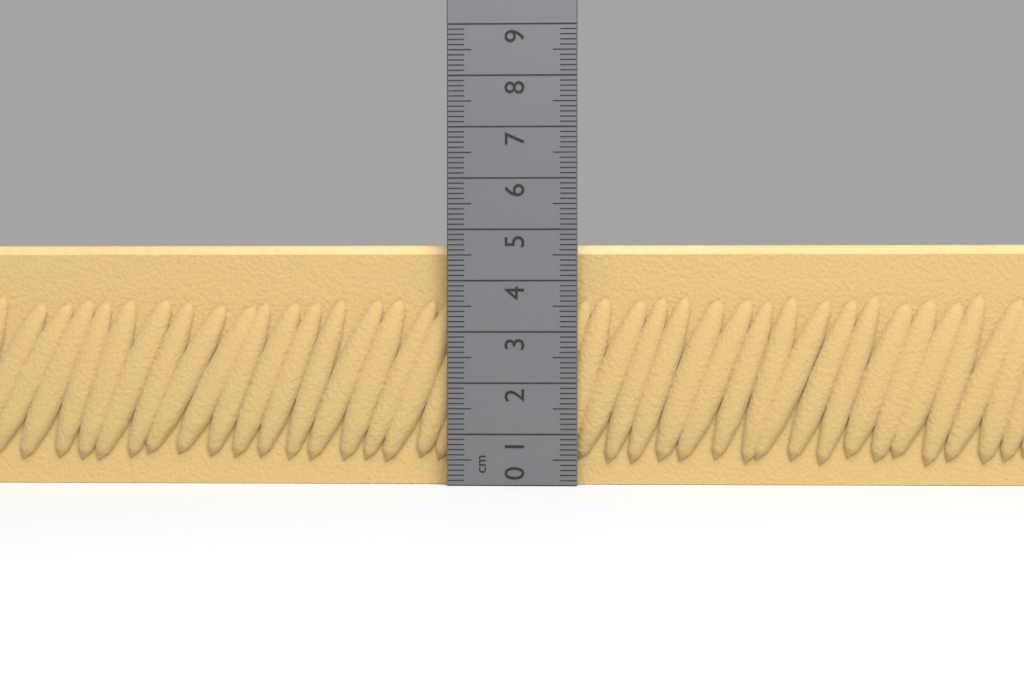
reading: 4.7 cm
